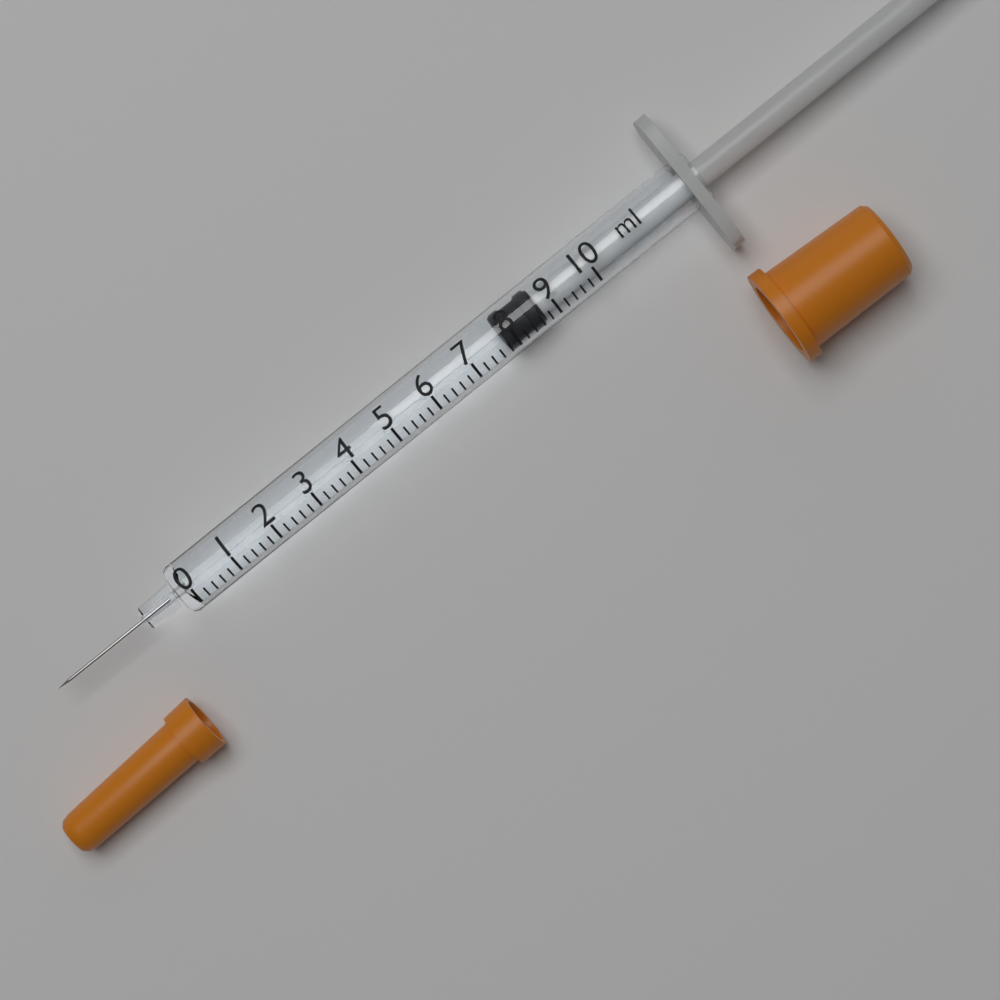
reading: 7.8 ml
